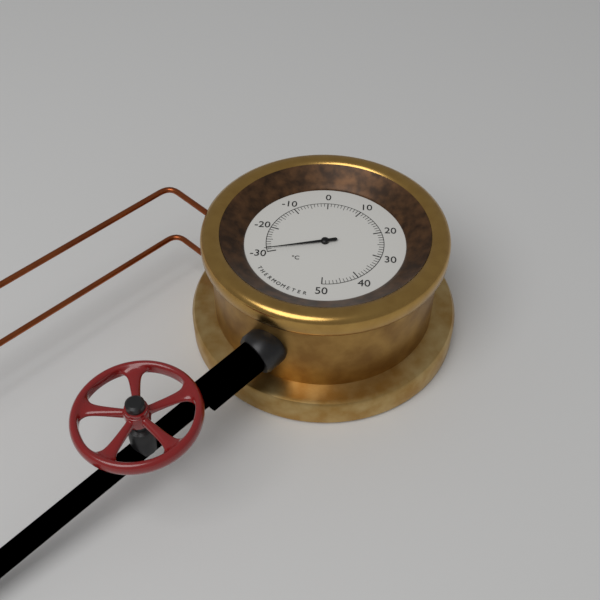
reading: -29 °C
